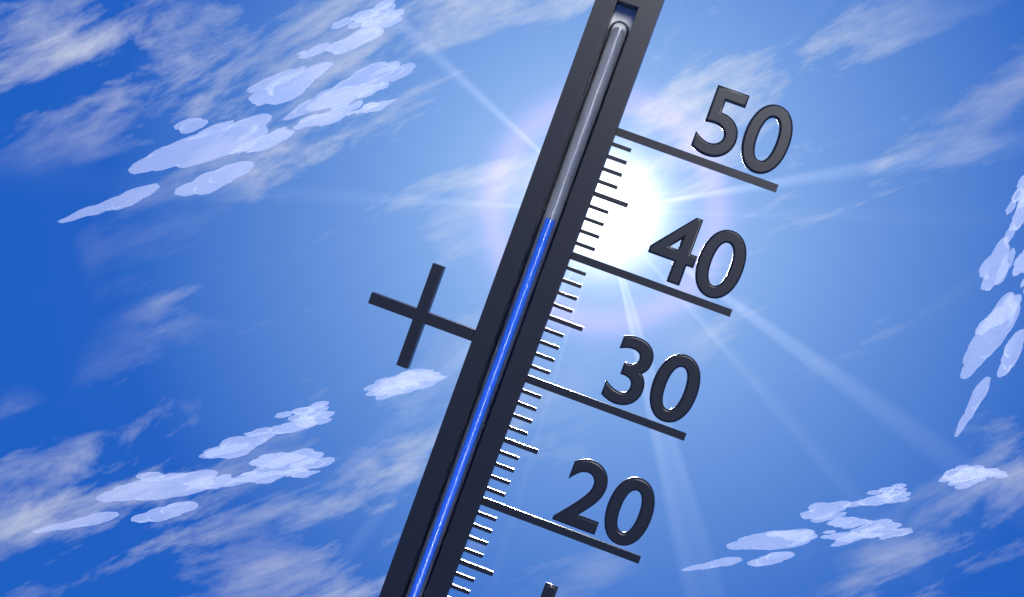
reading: 42 °C
